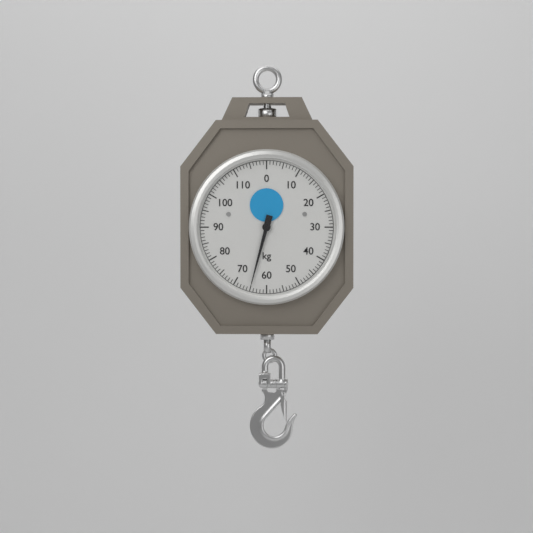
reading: 65 kg
